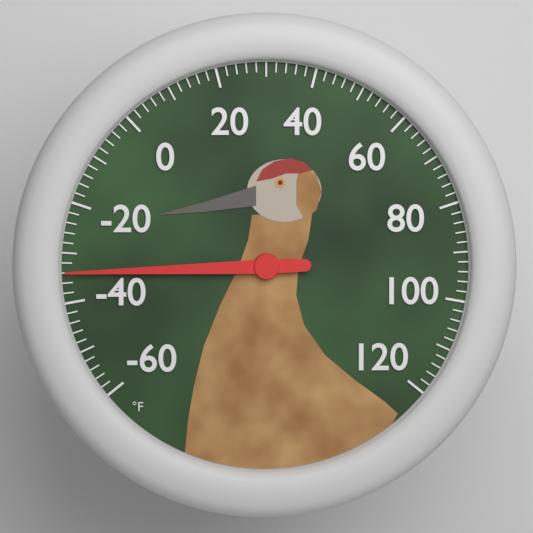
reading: -34 °F
